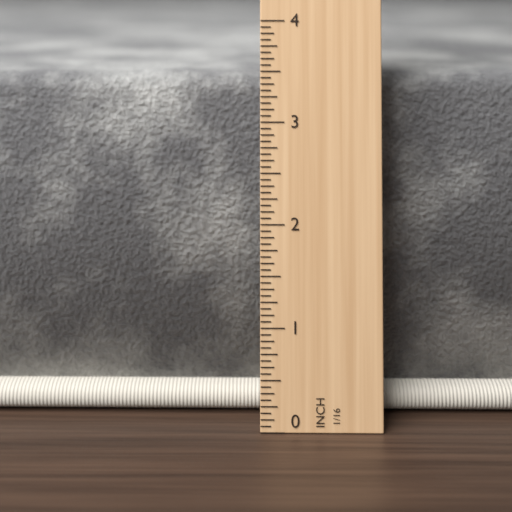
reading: 3.4375 in
